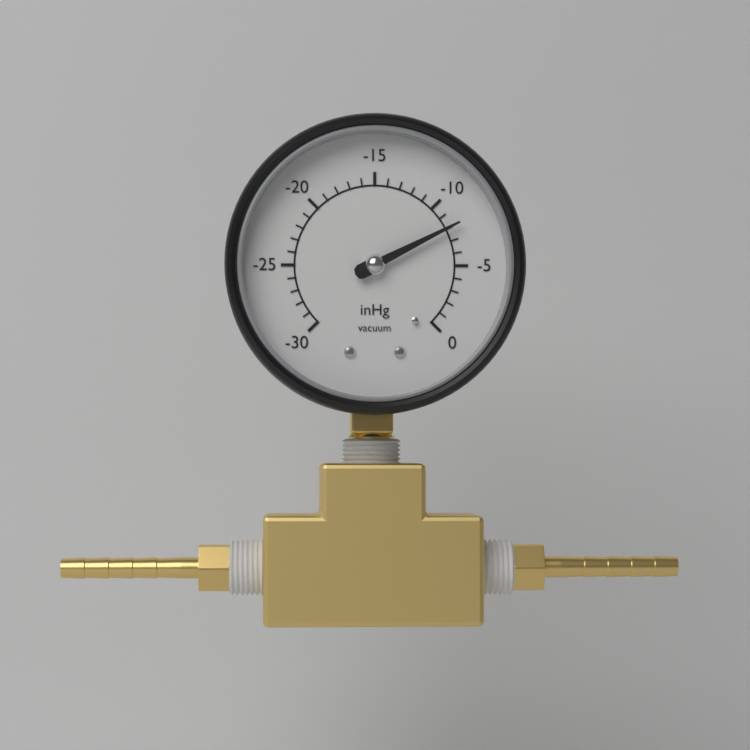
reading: -8 inHg
